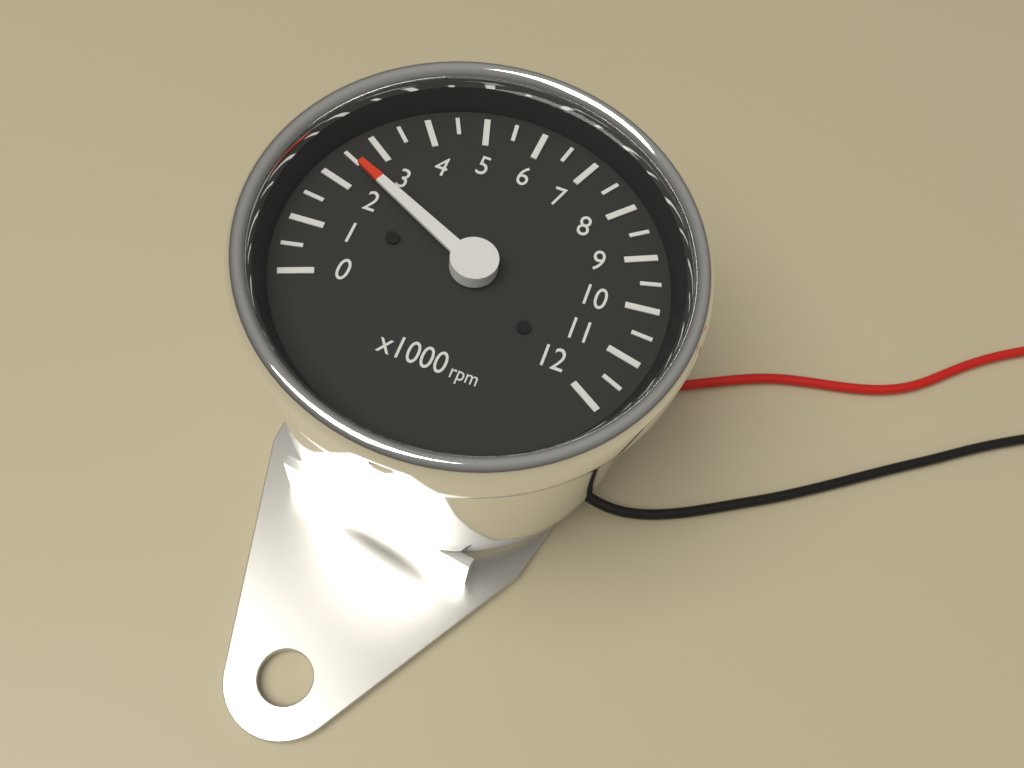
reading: 2500 rpm
